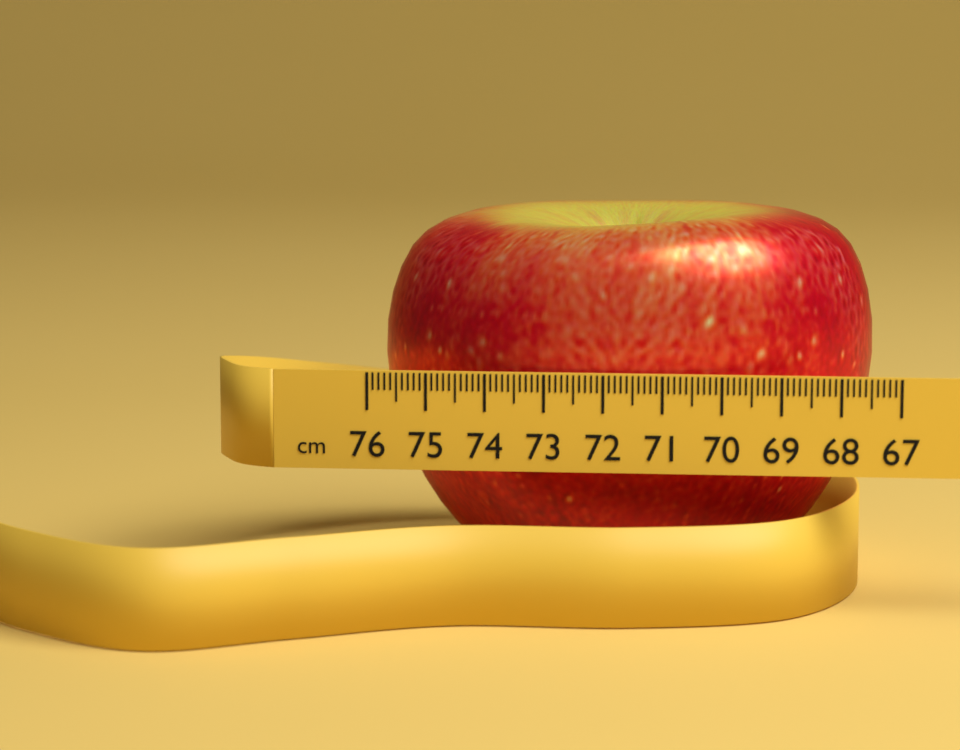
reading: 67.4 cm
